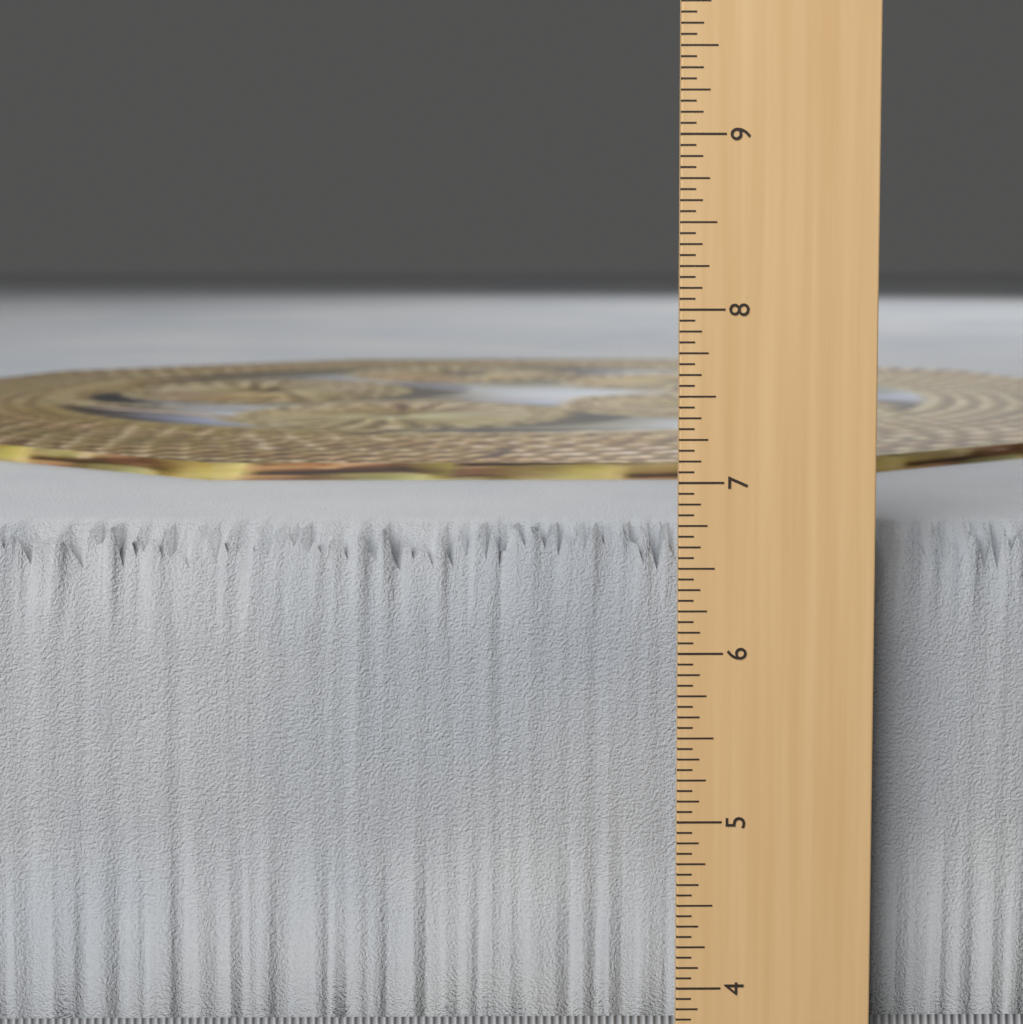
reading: 6.6875 in
